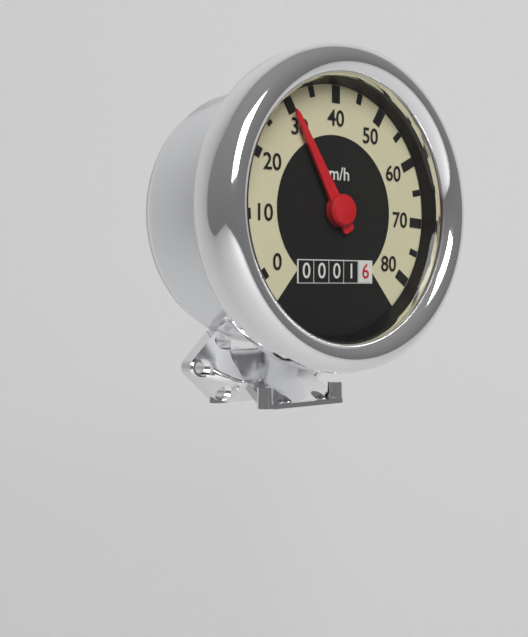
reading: 30 km/h
